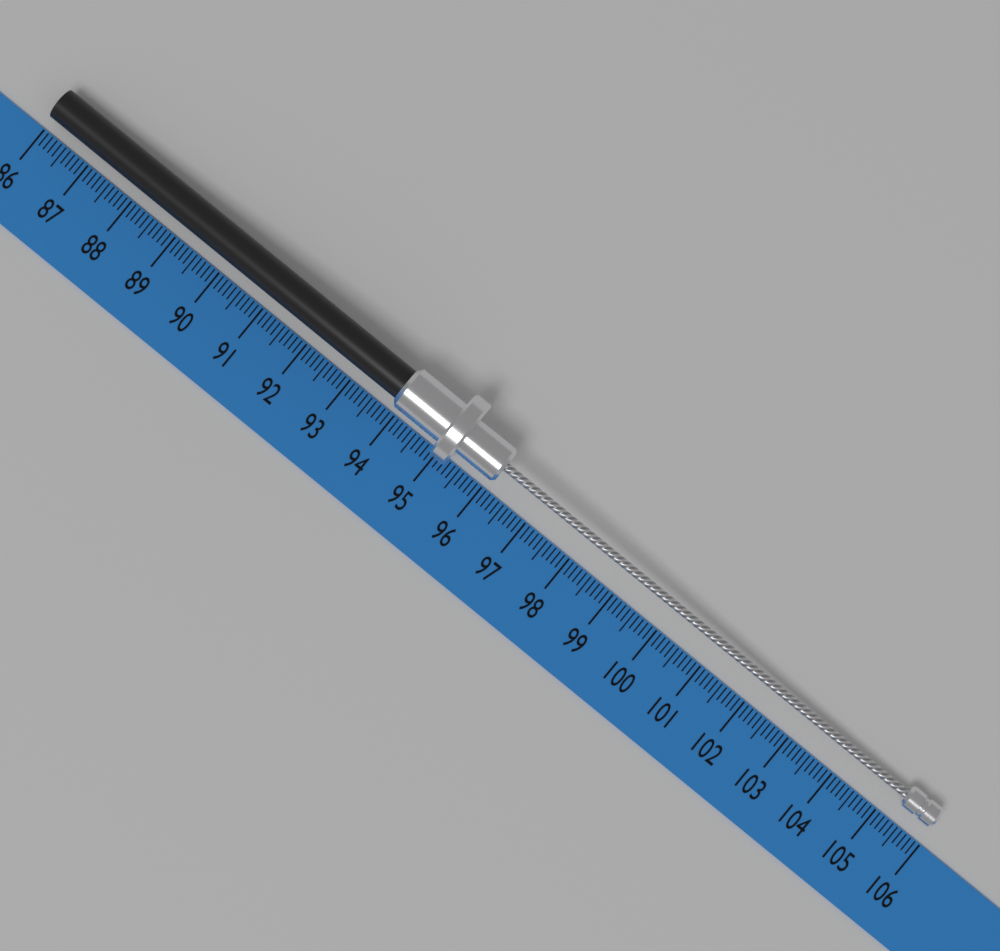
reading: 105.9 (no unit)
